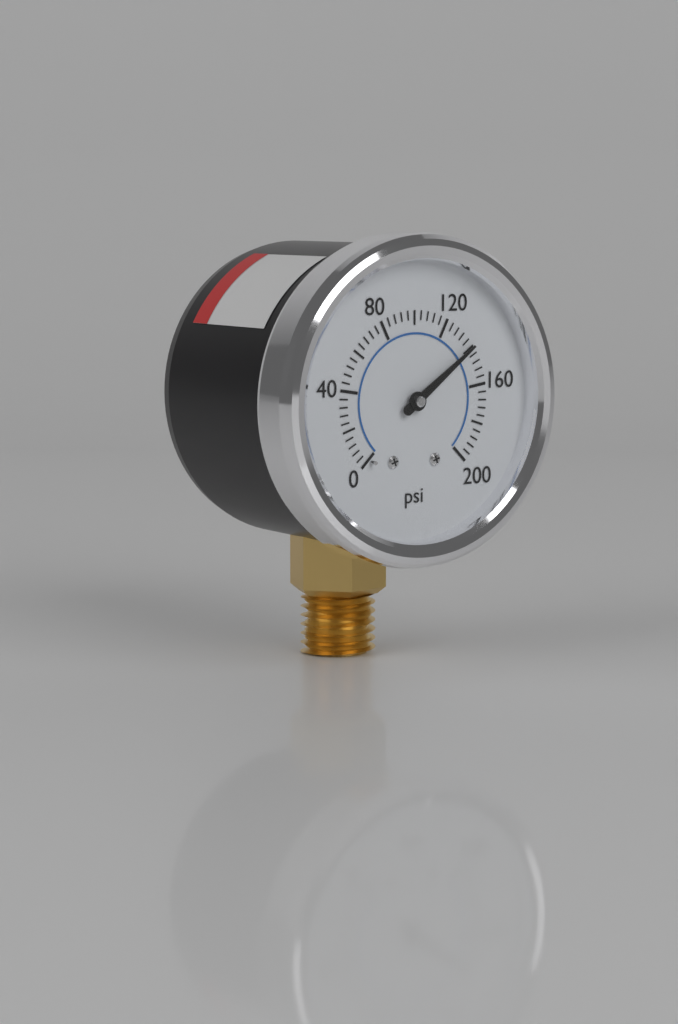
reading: 140 psi
